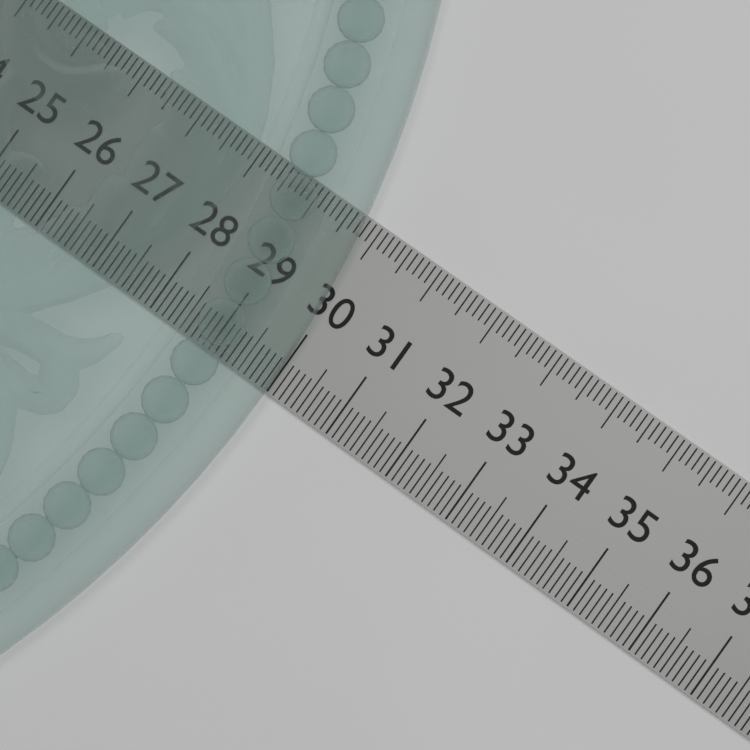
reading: 30.0 (no unit)
